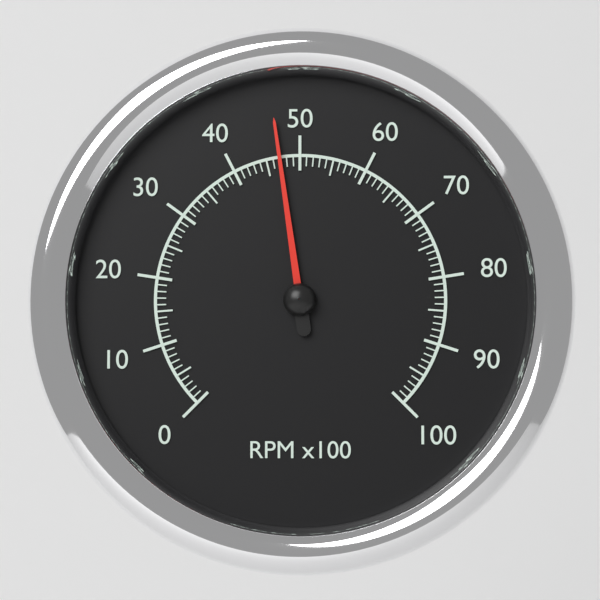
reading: 47 RPM x100
